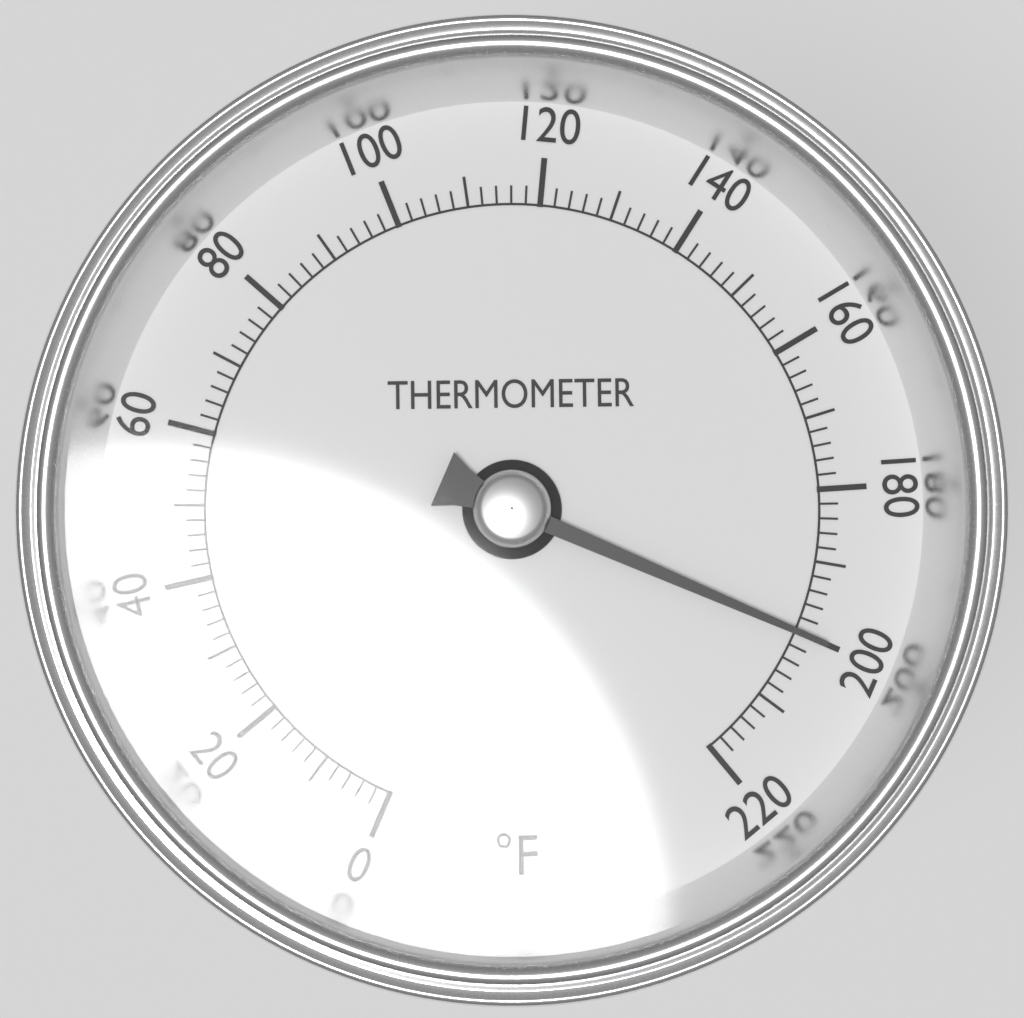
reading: 200 °F
